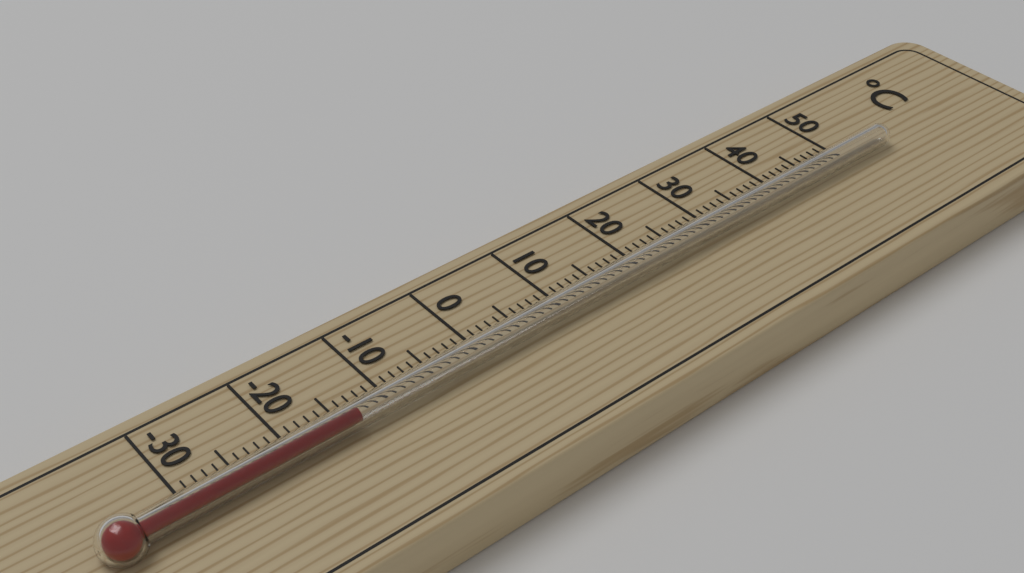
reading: -14 °C
